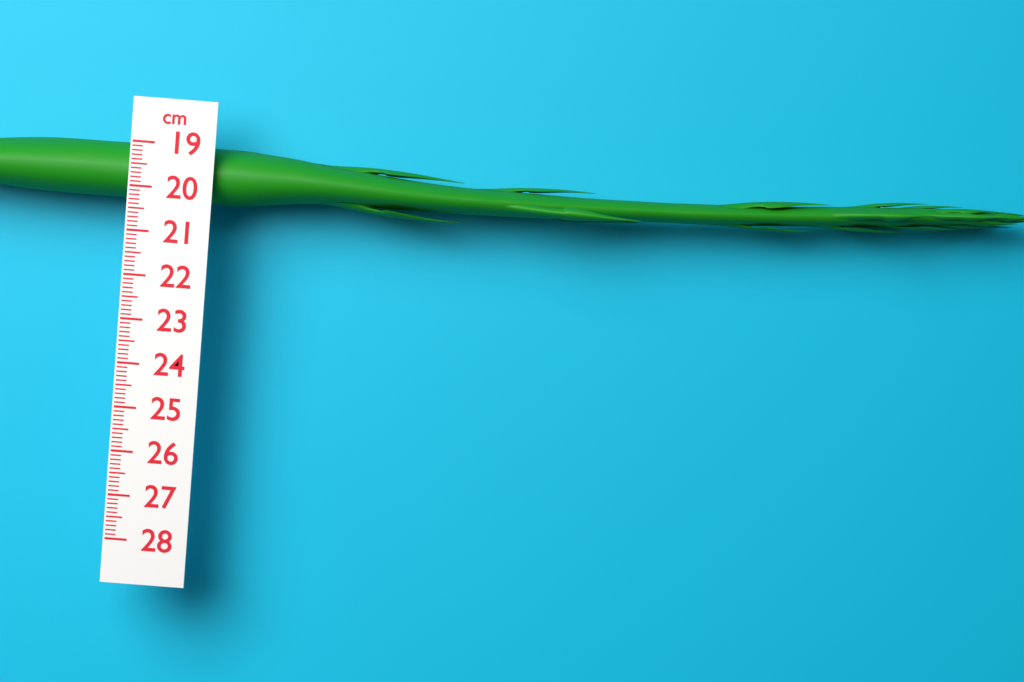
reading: 20.3 cm
